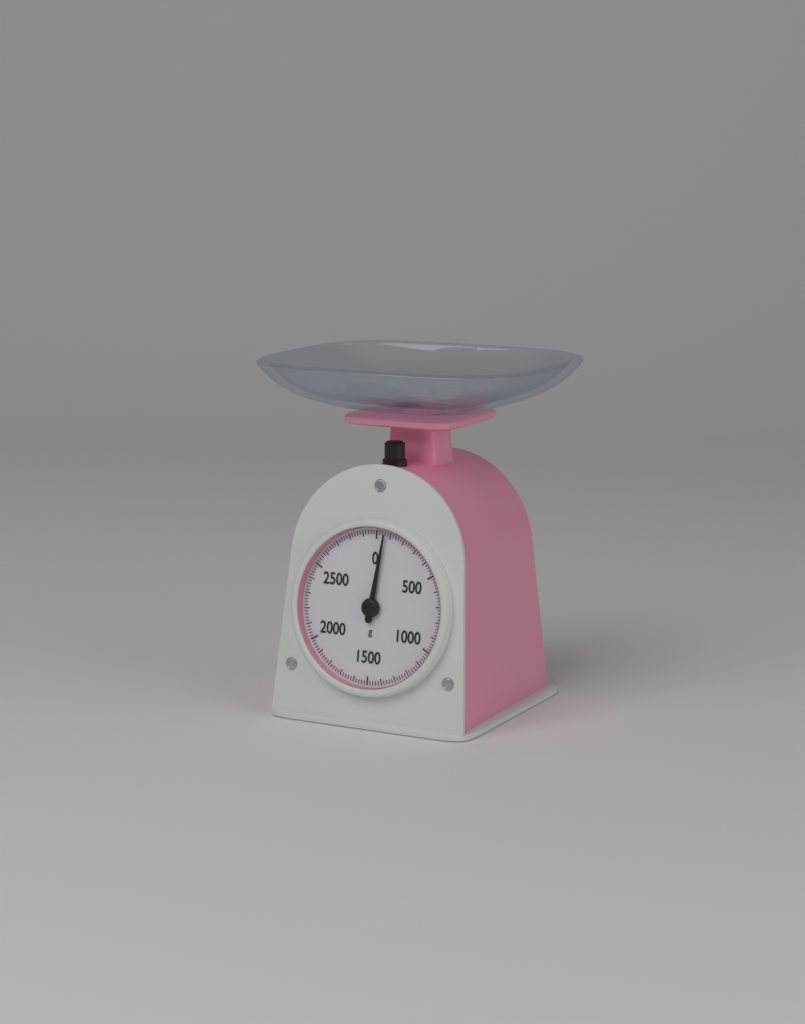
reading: 60 g
